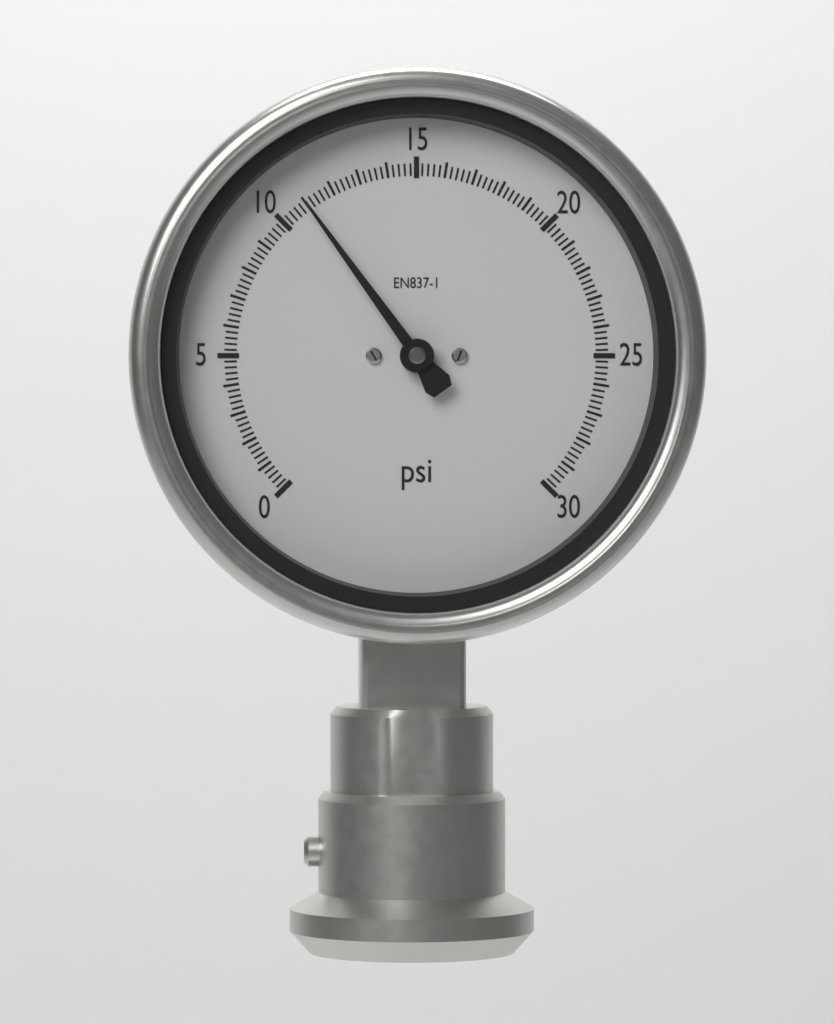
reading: 11.0 psi
